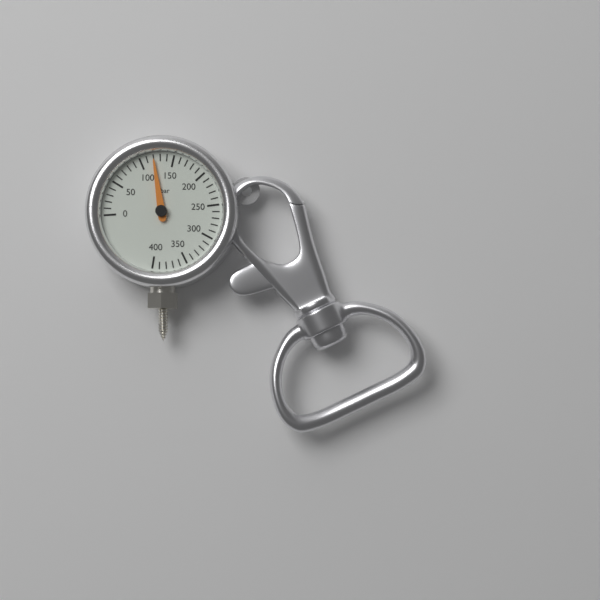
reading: 120 bar
